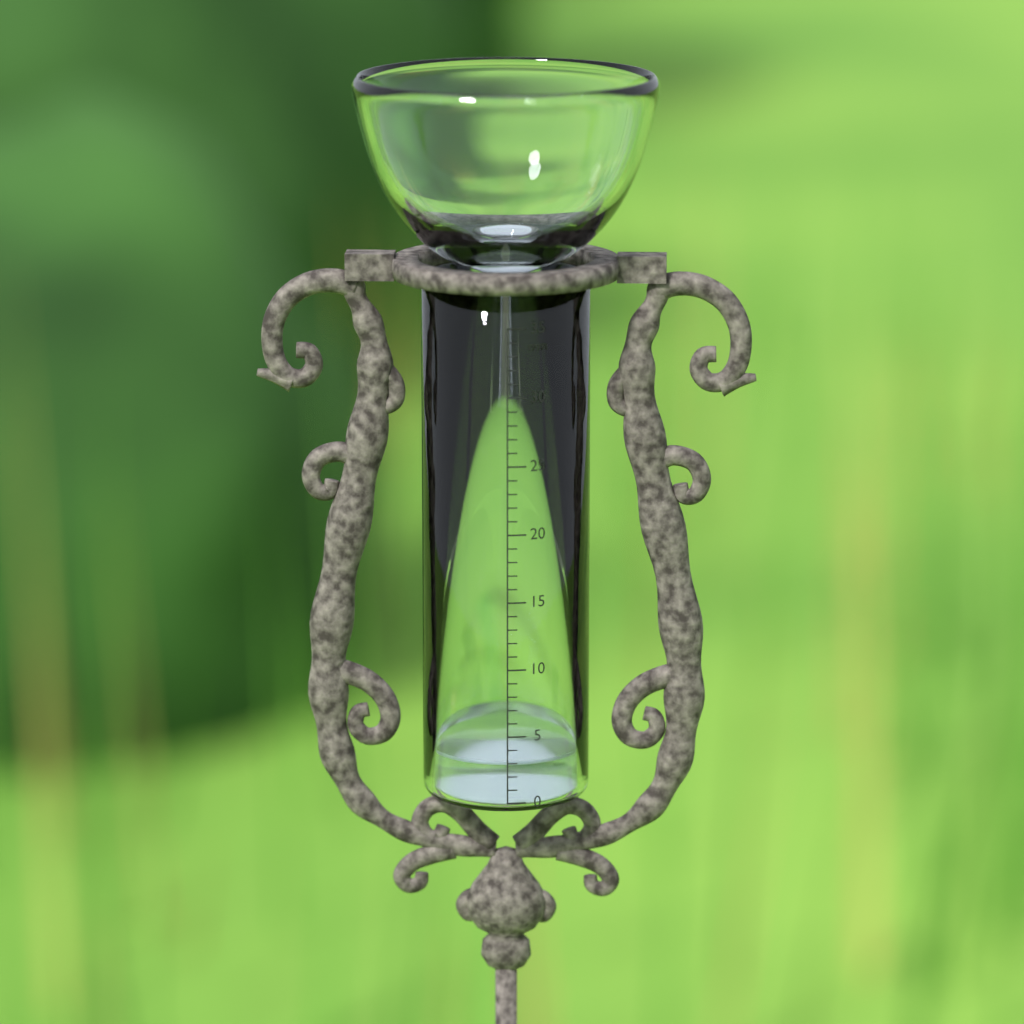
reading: 3 mm
